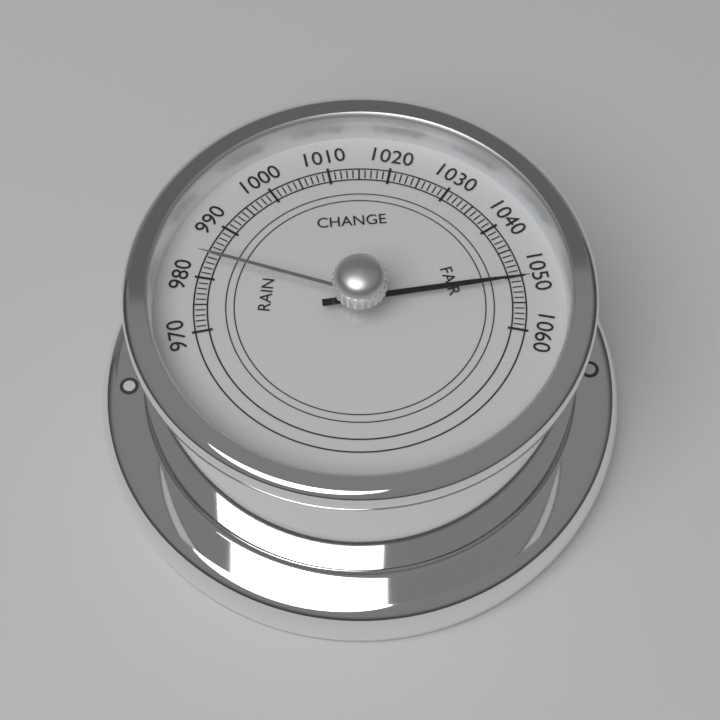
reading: 1051 (no unit)
